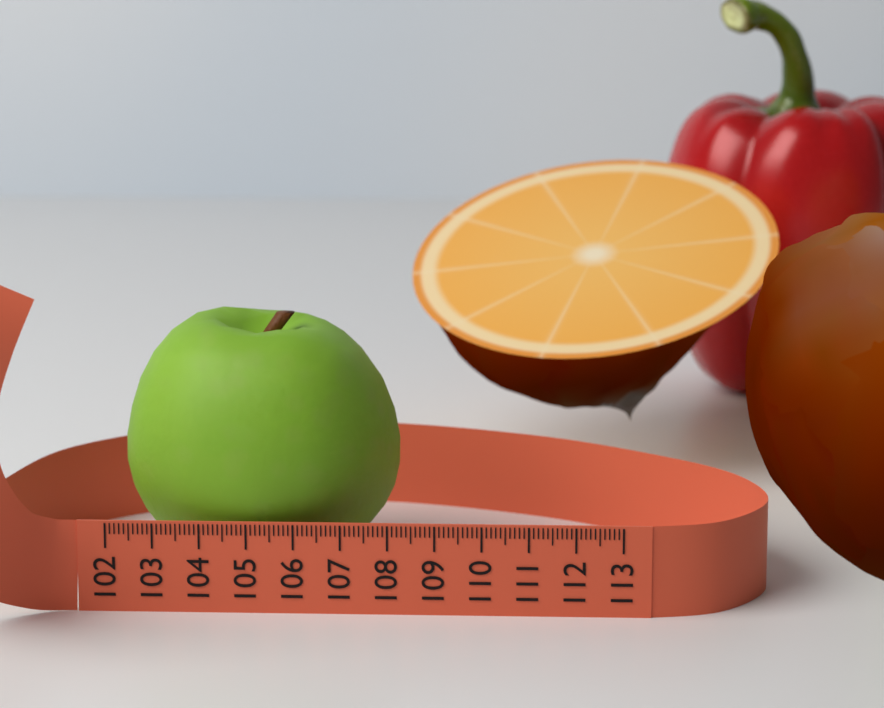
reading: 108.1 (no unit)
